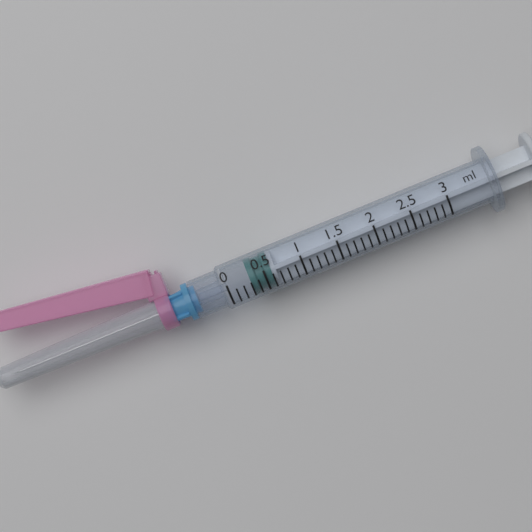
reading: 0.3 ml
